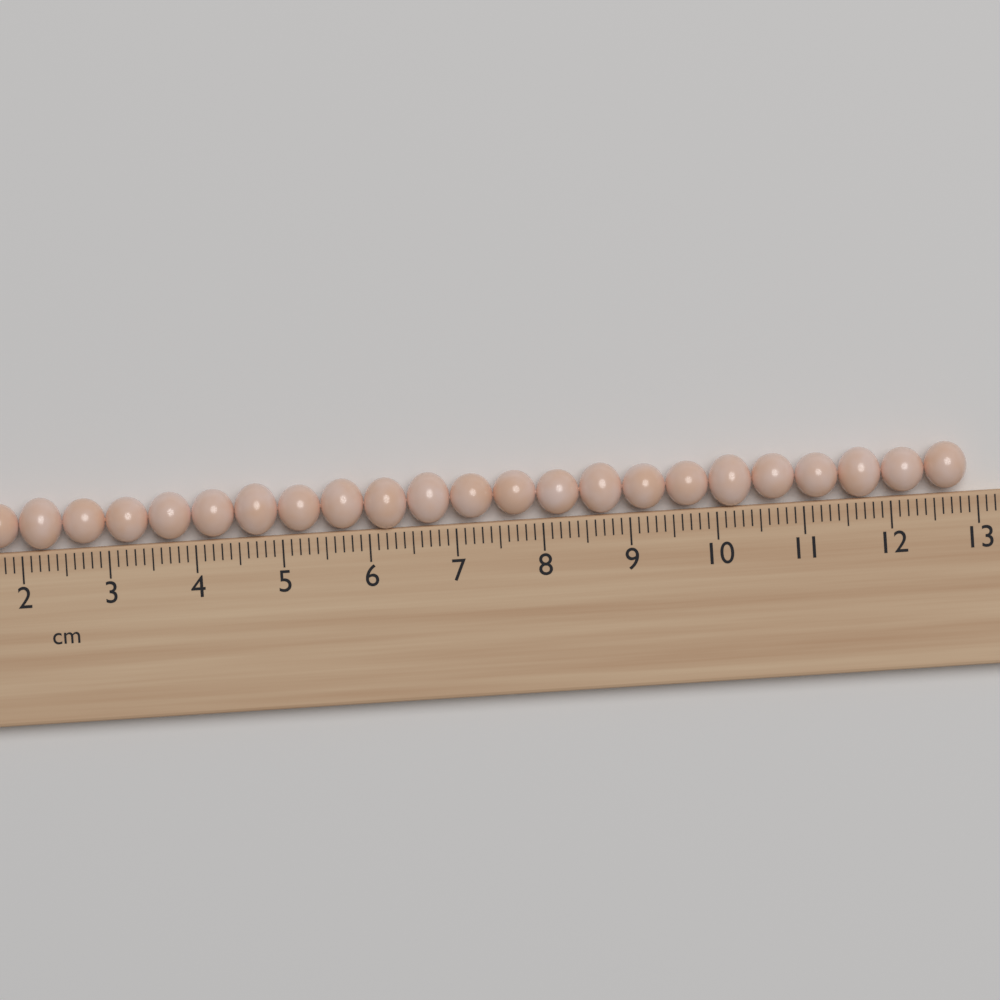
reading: 12.9 cm
